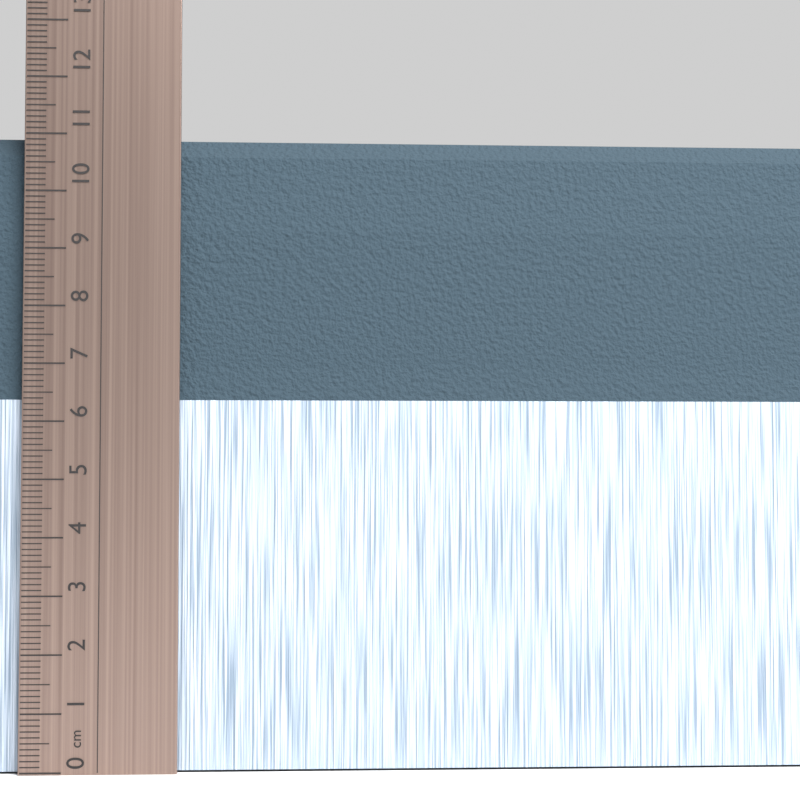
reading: 11.0 cm
